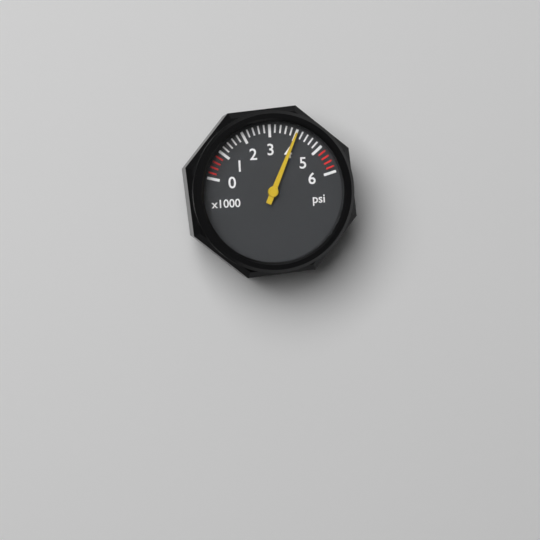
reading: 4000 psi
